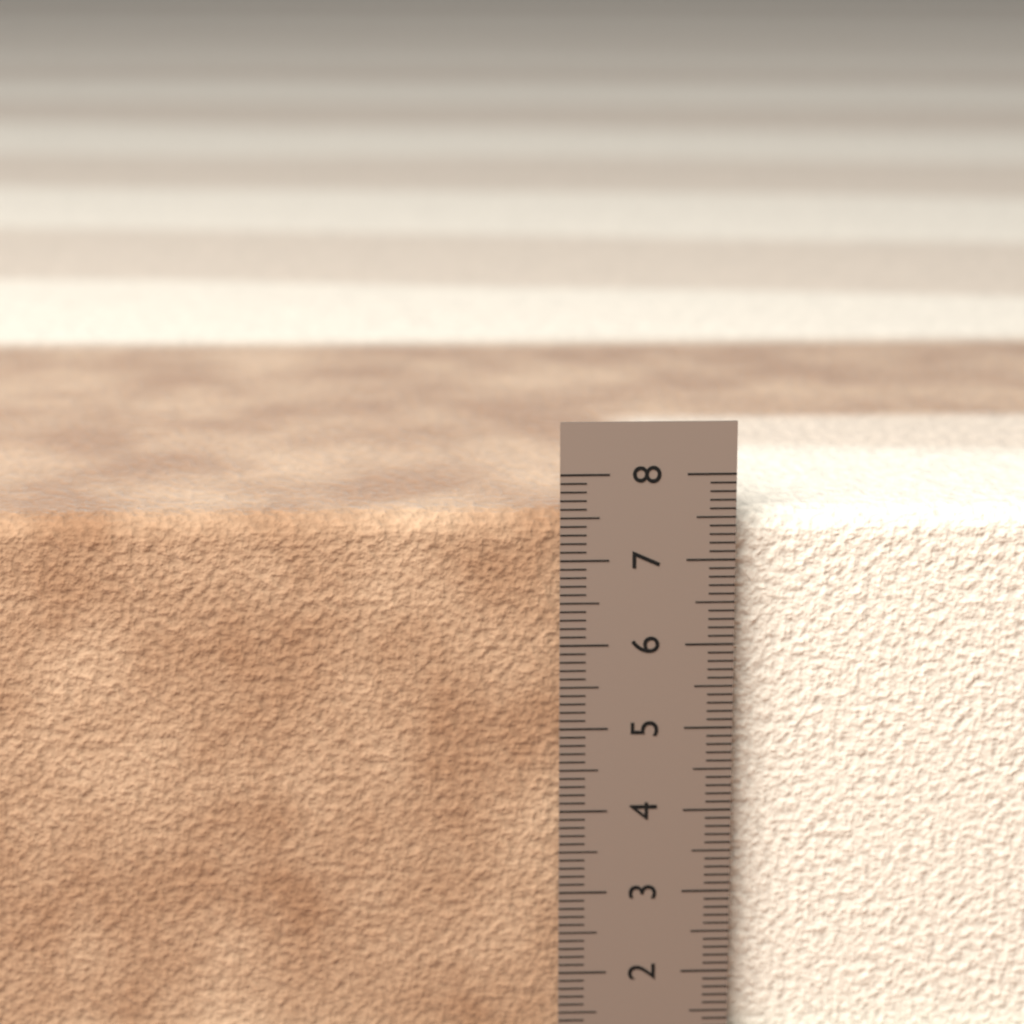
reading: 7.5 cm
